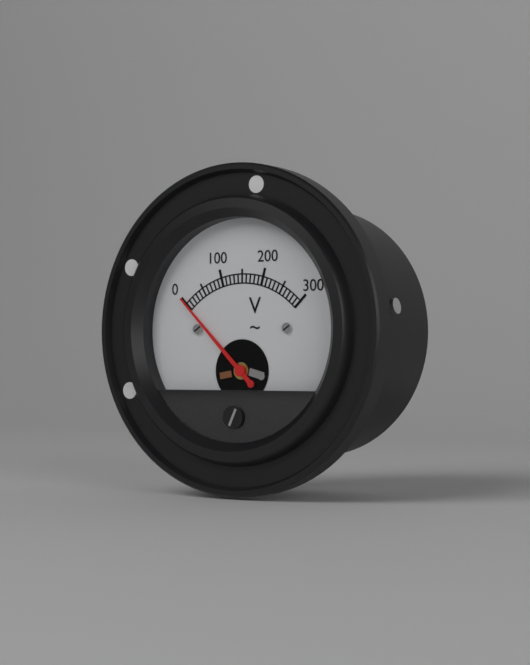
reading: 0 V
